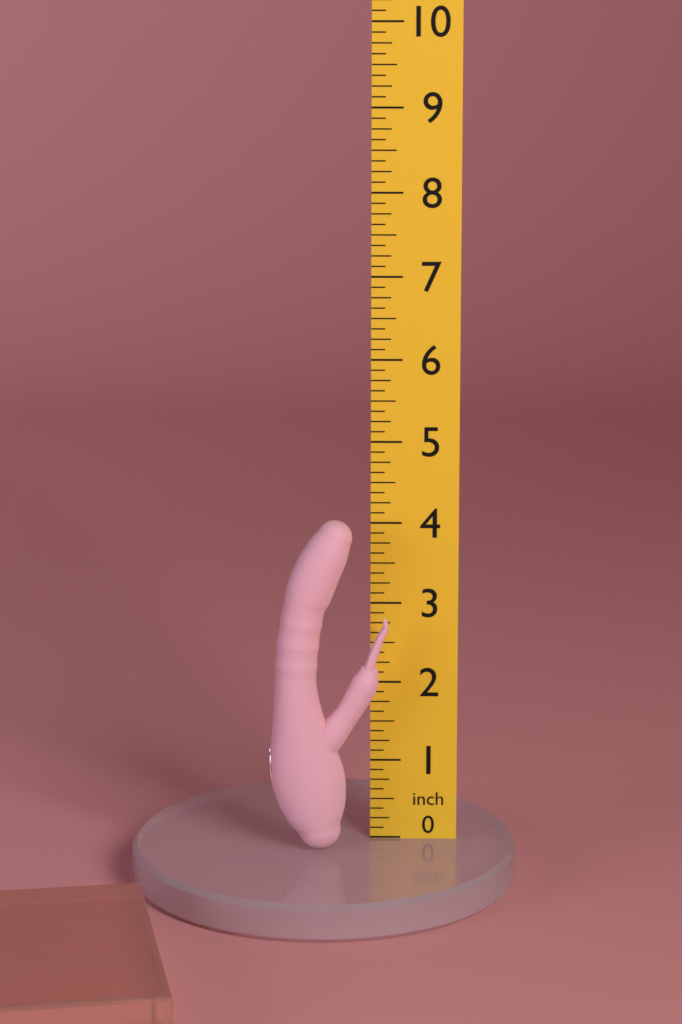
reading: 4.125 inch
